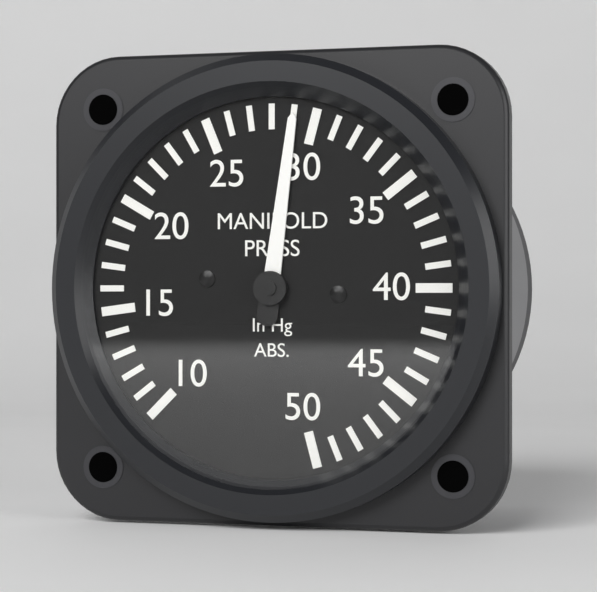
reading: 29 inHg
